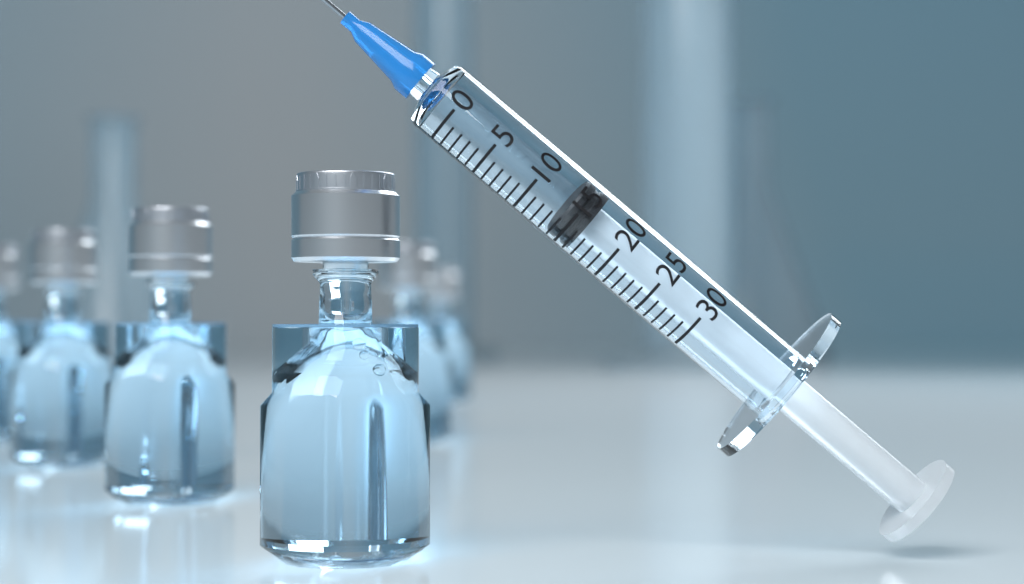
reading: 14 (no unit)
